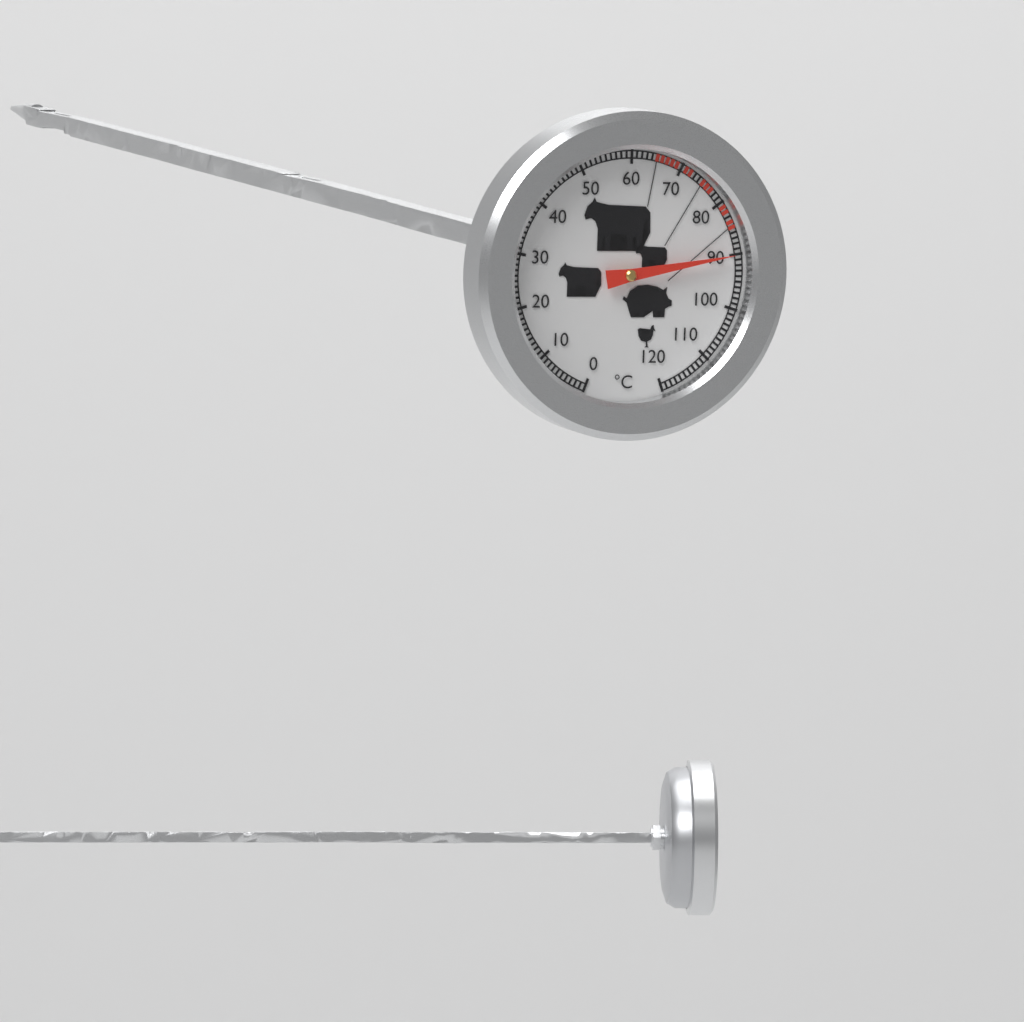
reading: 90 °C
